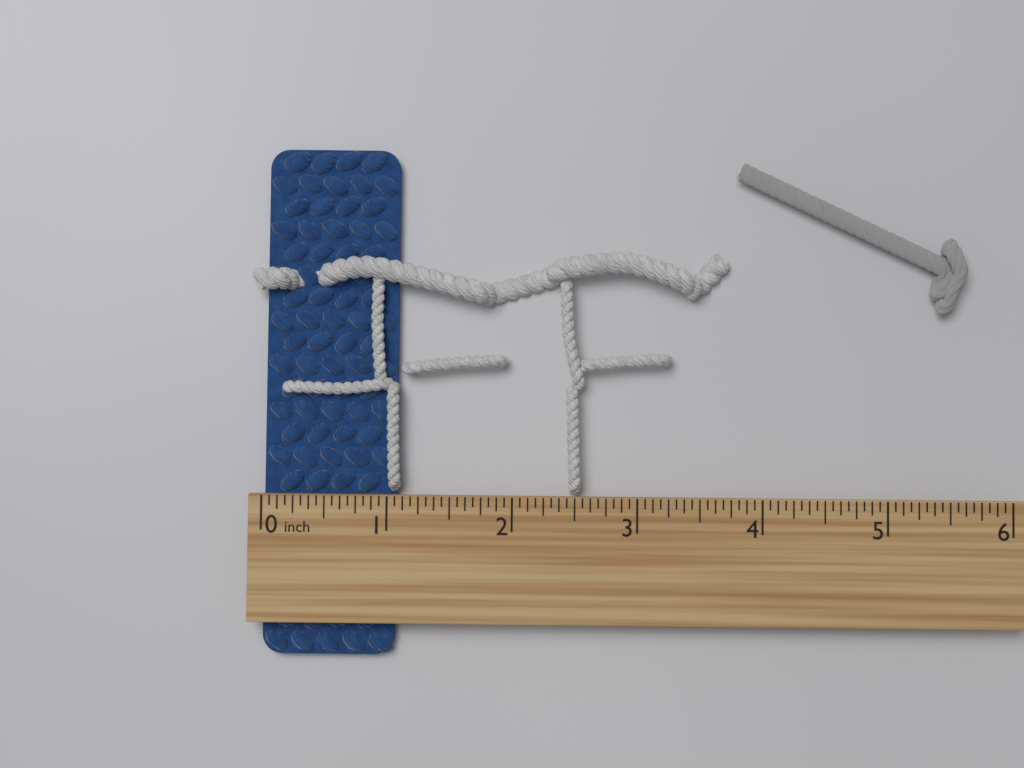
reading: 1.0625 inch
